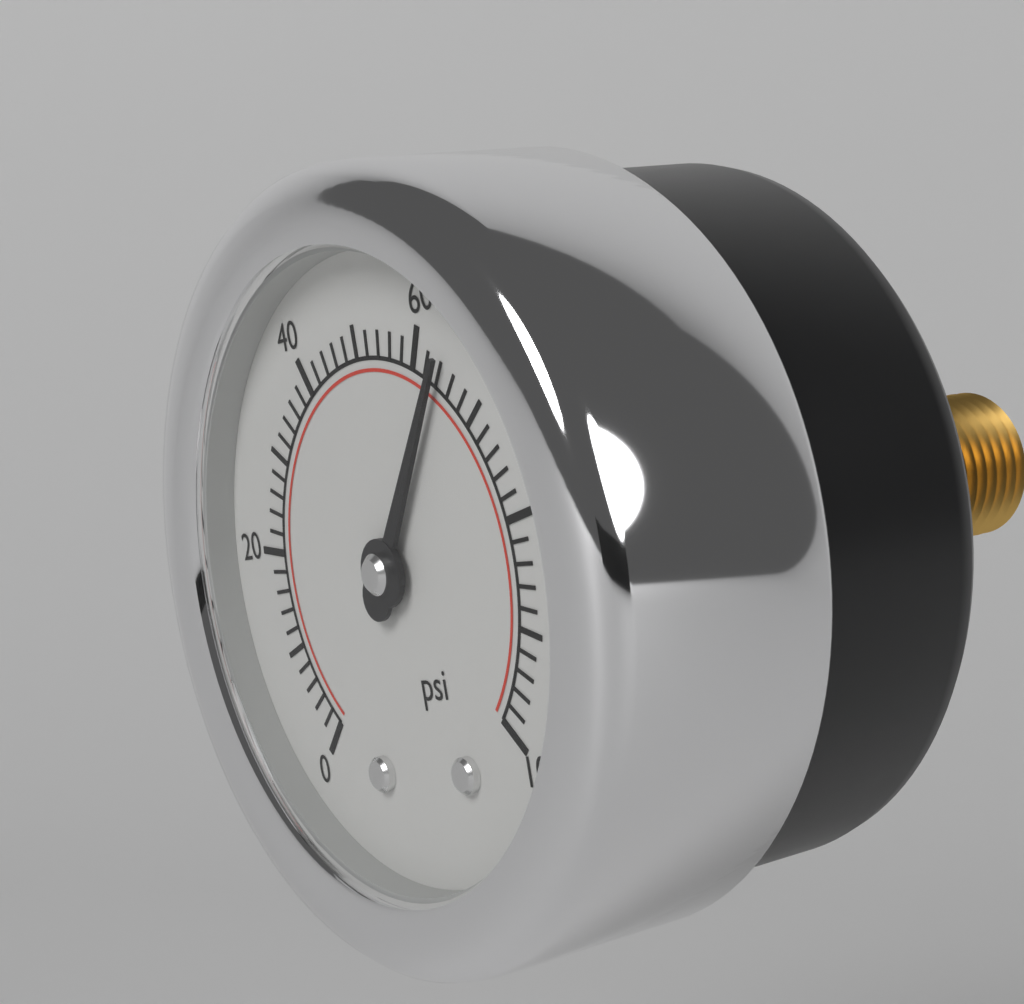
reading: 64 psi
